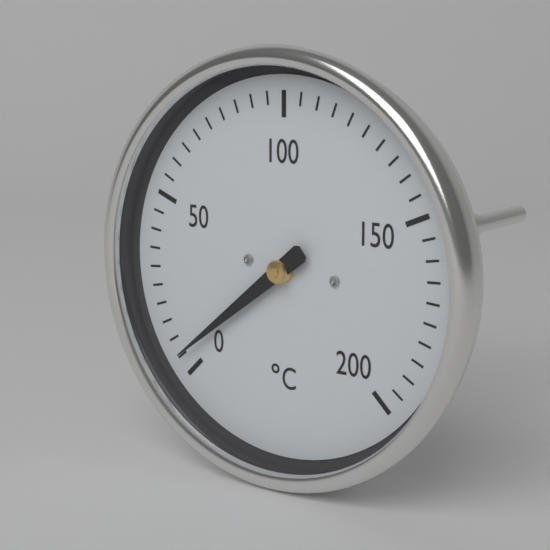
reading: 5 °C
